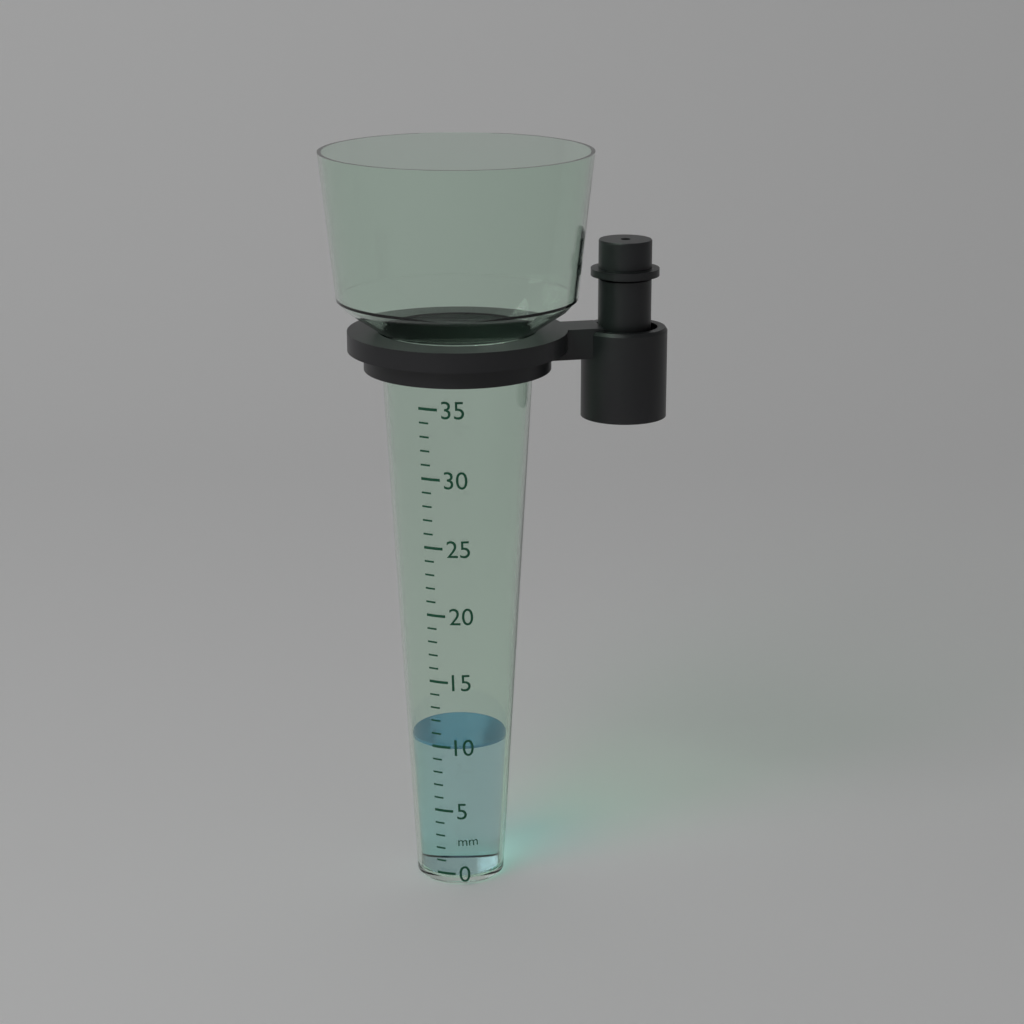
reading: 10 mm
